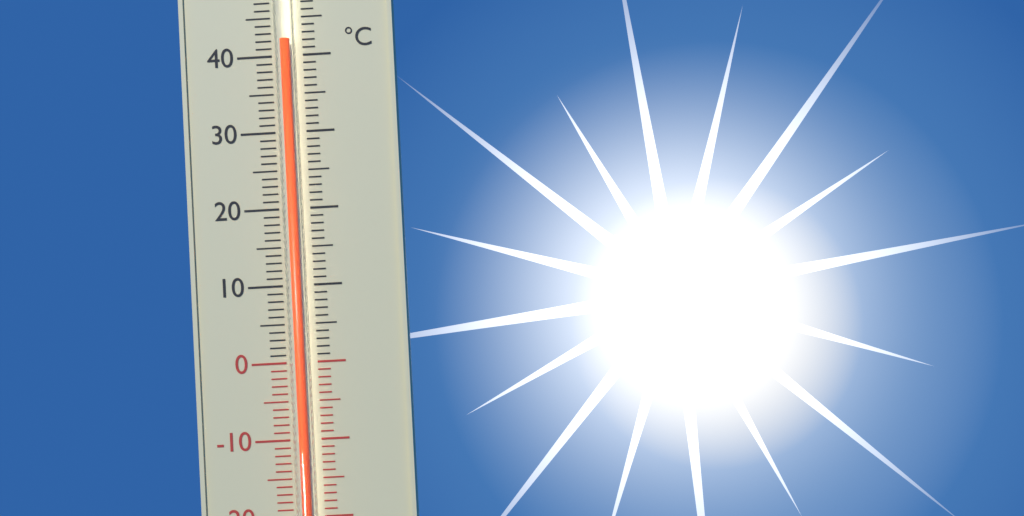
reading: 42 °C
